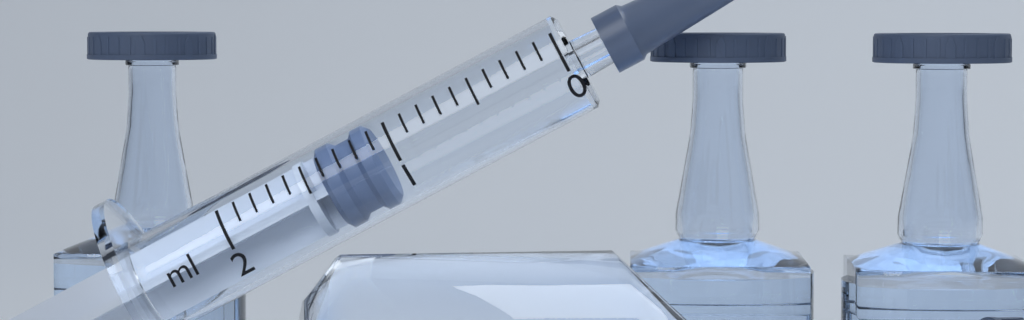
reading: 1.1 ml
